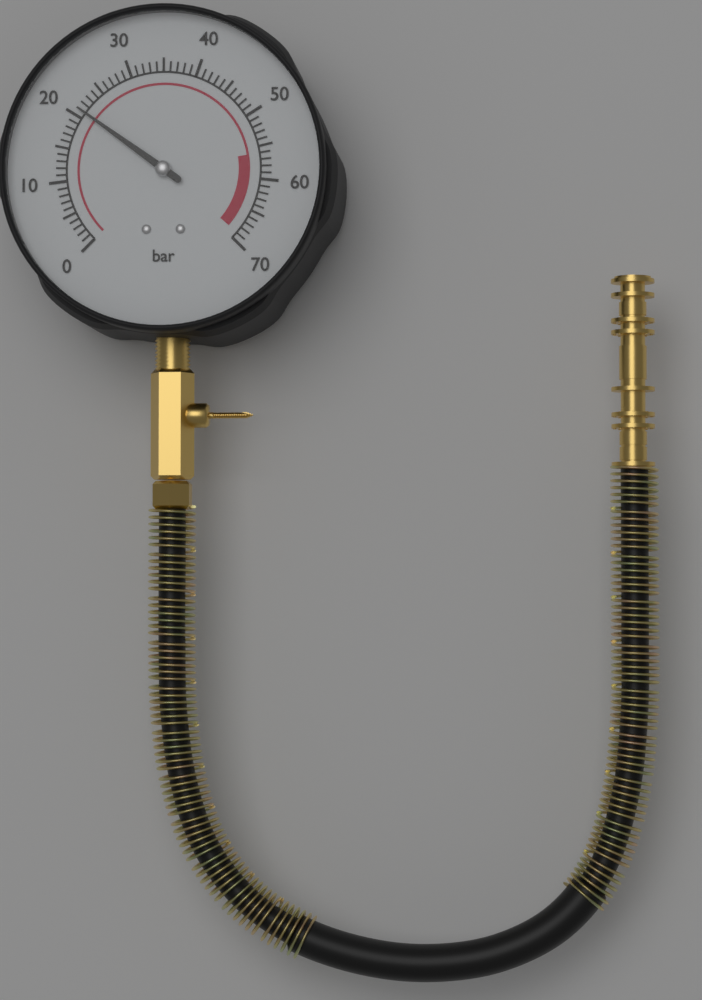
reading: 21 bar
